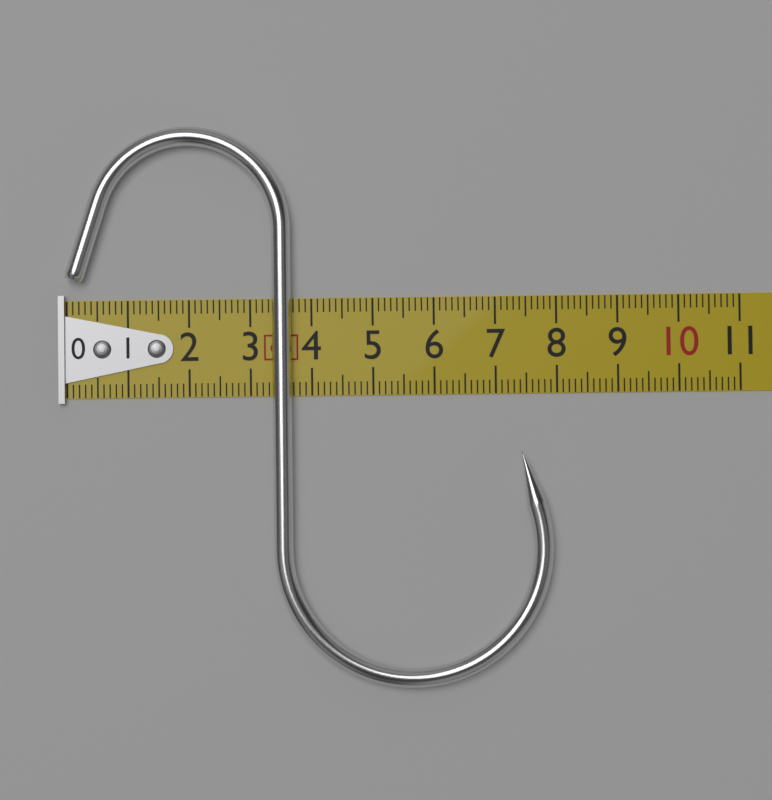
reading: 7.9 cm
